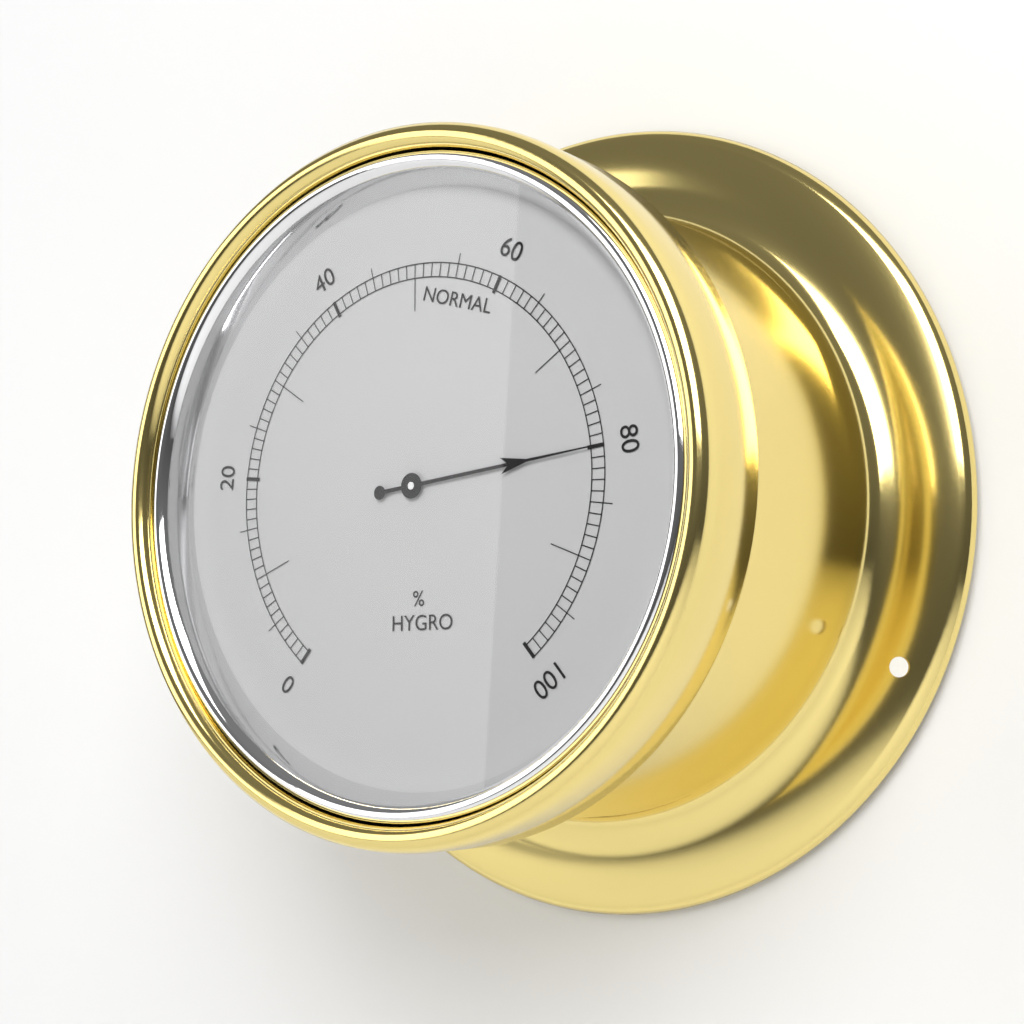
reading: 80 %
